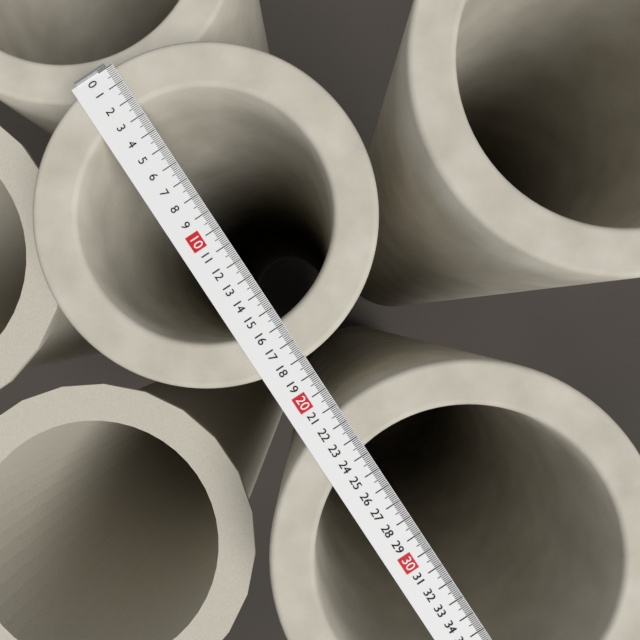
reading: 18.1 (no unit)
